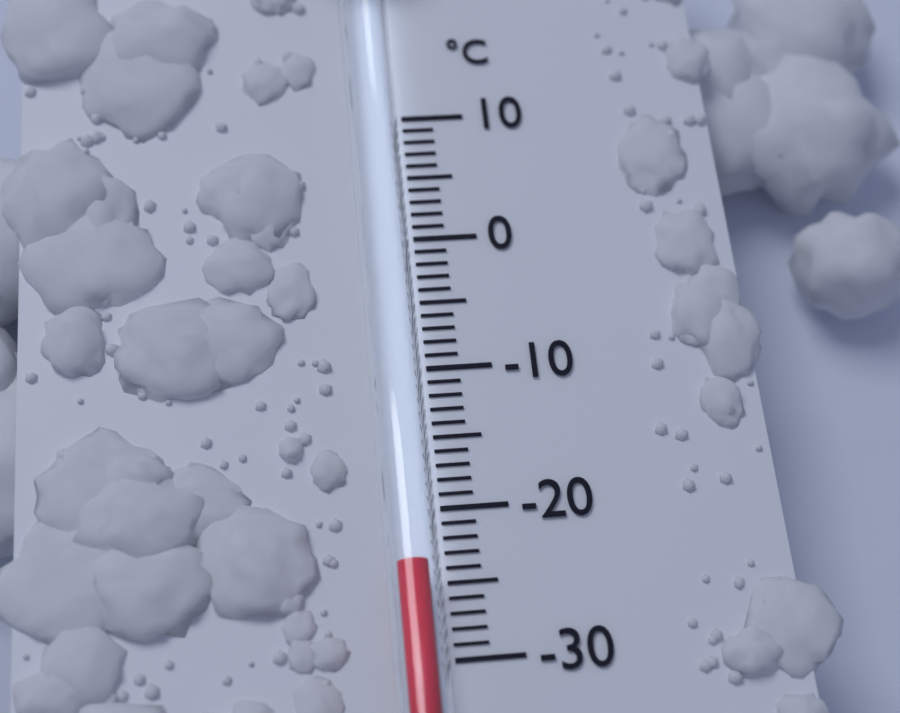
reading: -24 °C
